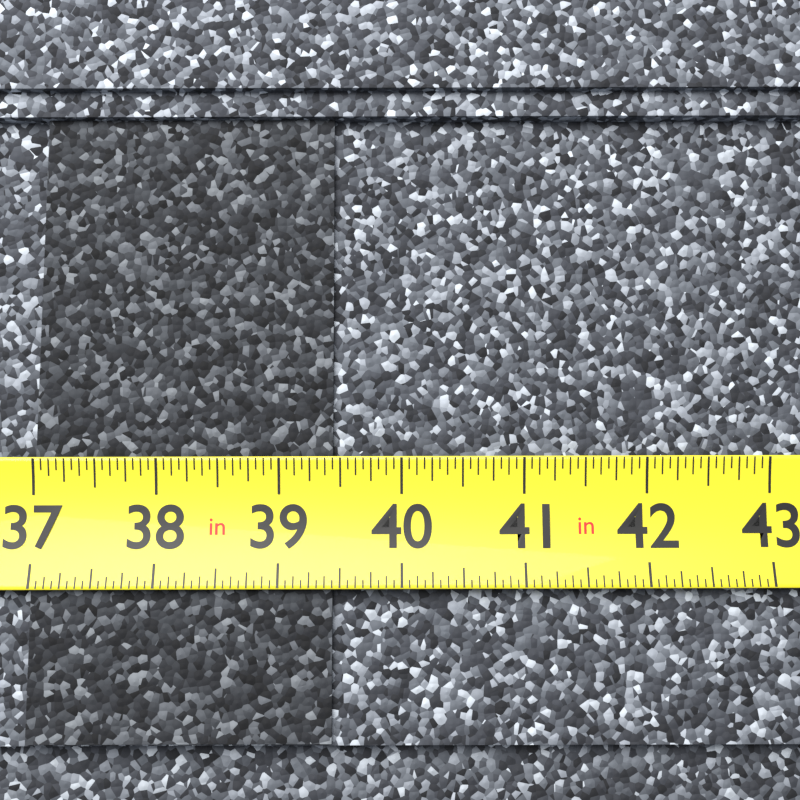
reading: 39.4375 in
